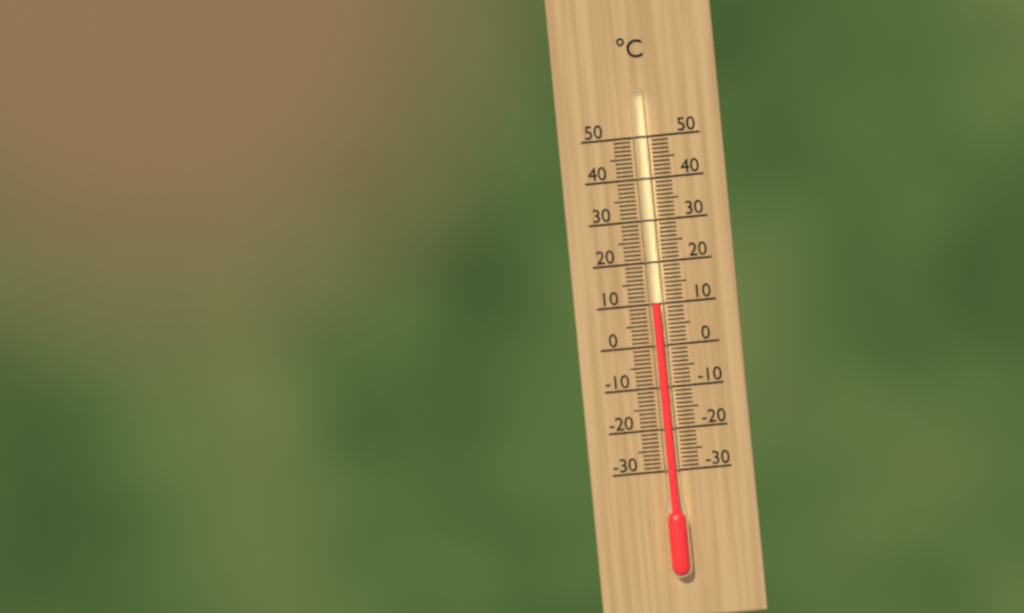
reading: 10 °C
